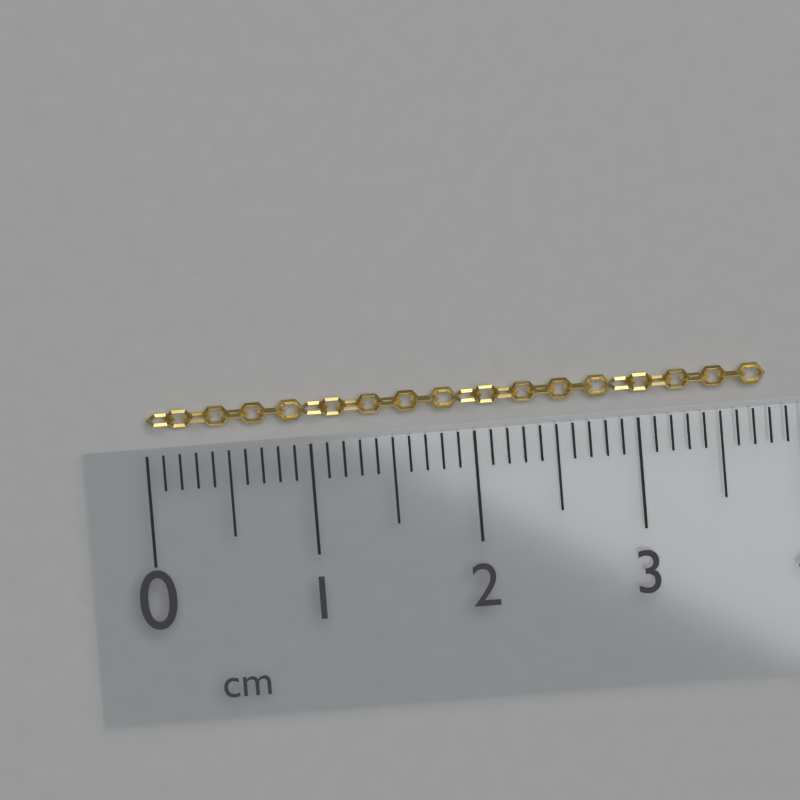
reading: 3.8 cm
